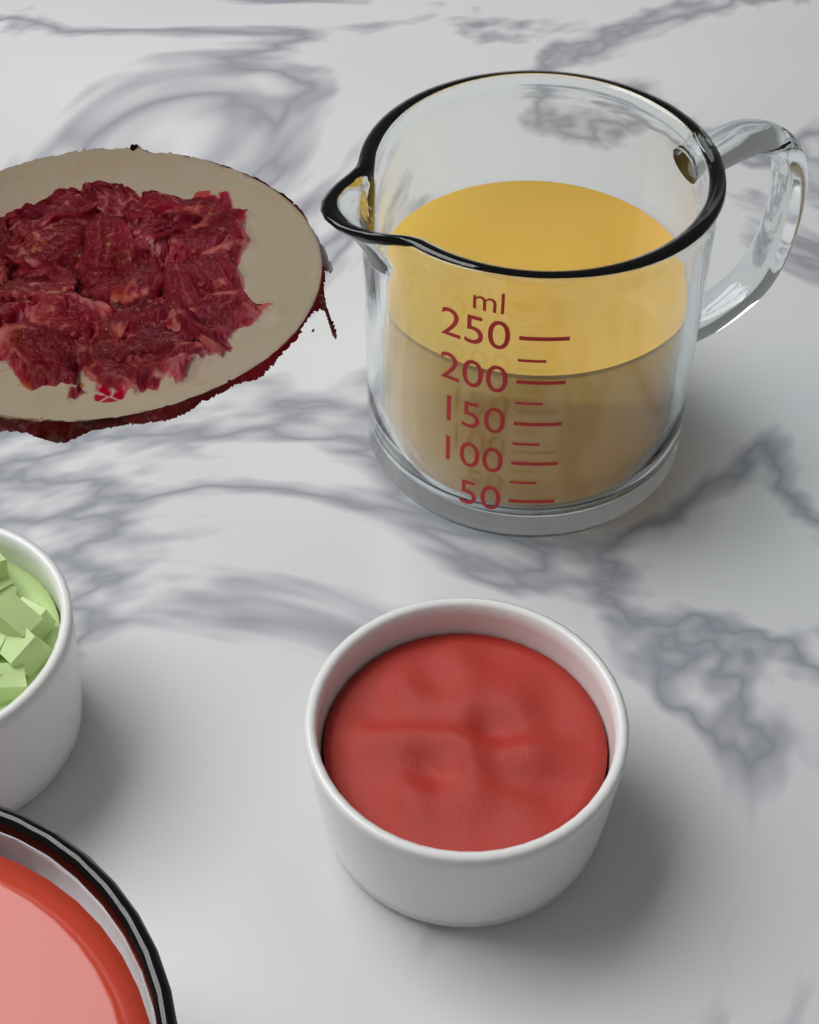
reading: 200 ml
